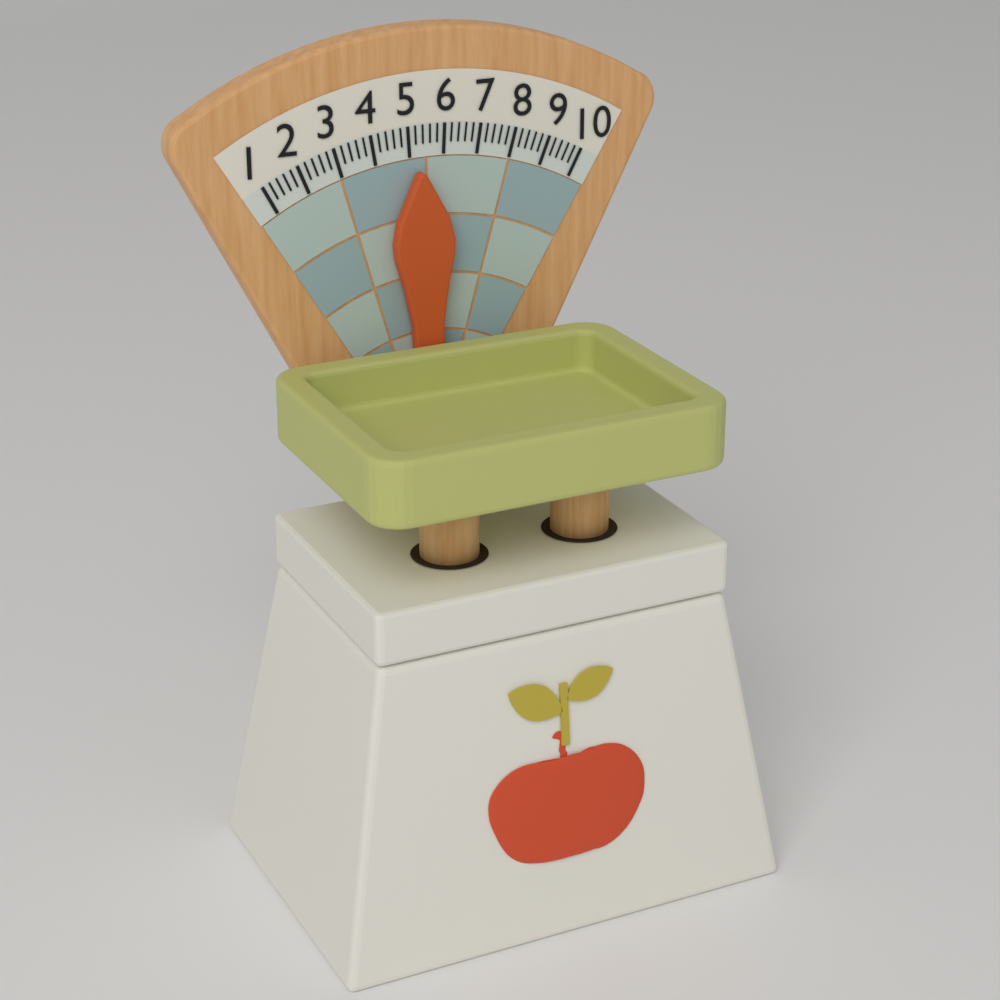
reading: 5.2 (no unit)
